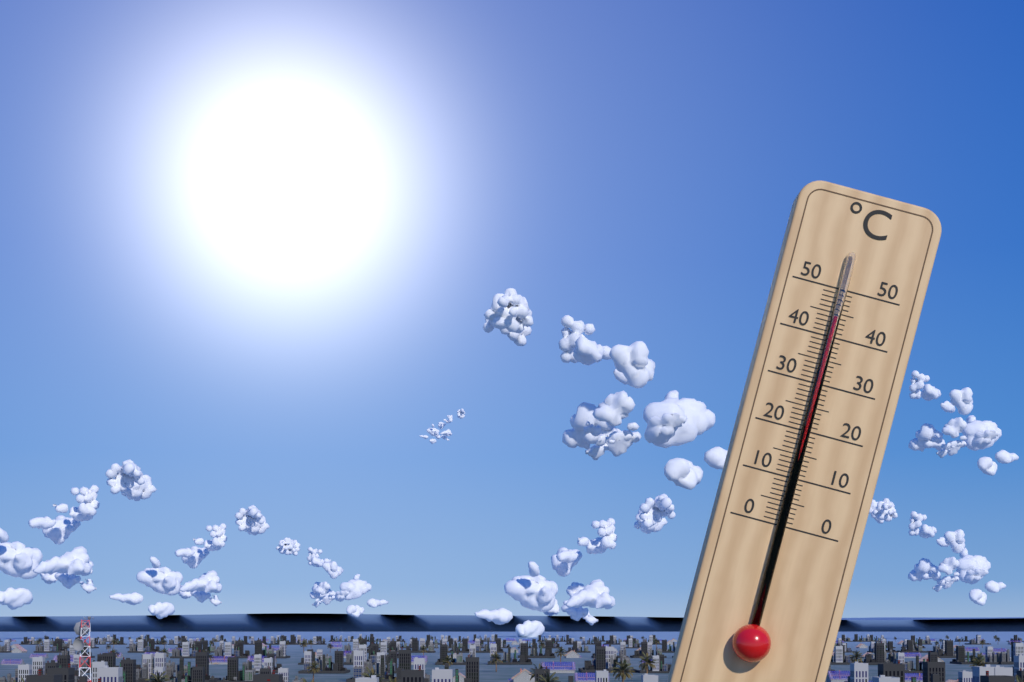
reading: 44 °C
